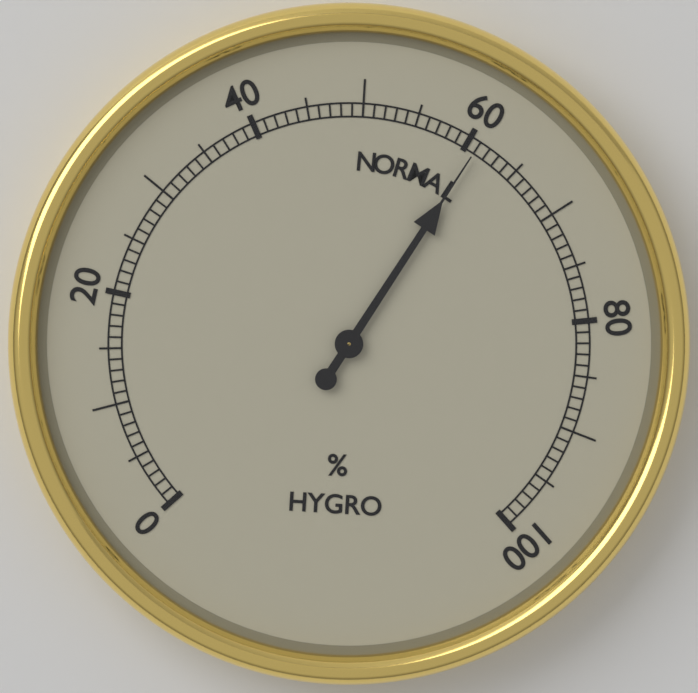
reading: 61 %
